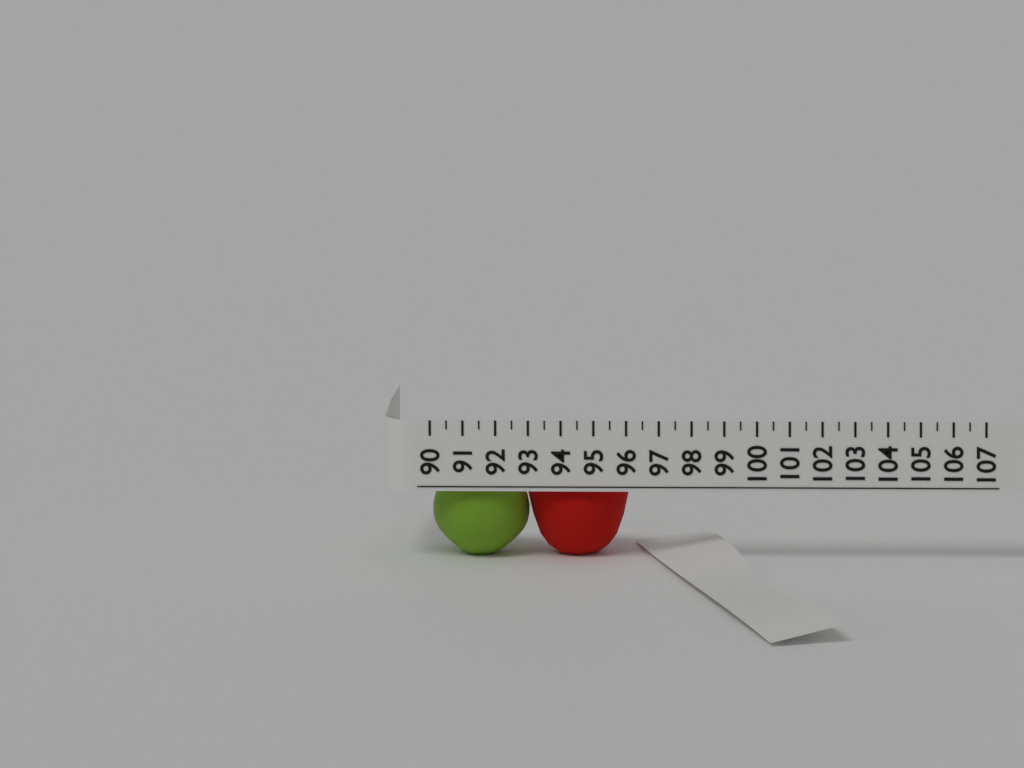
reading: 96.0 (no unit)
